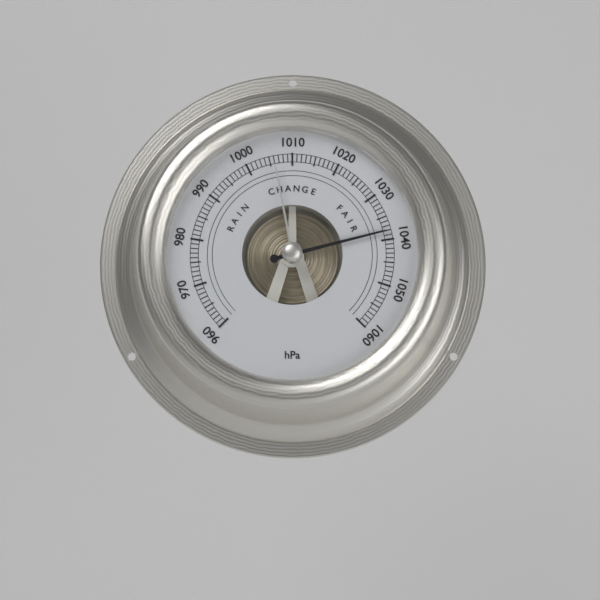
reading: 1038 hPa
